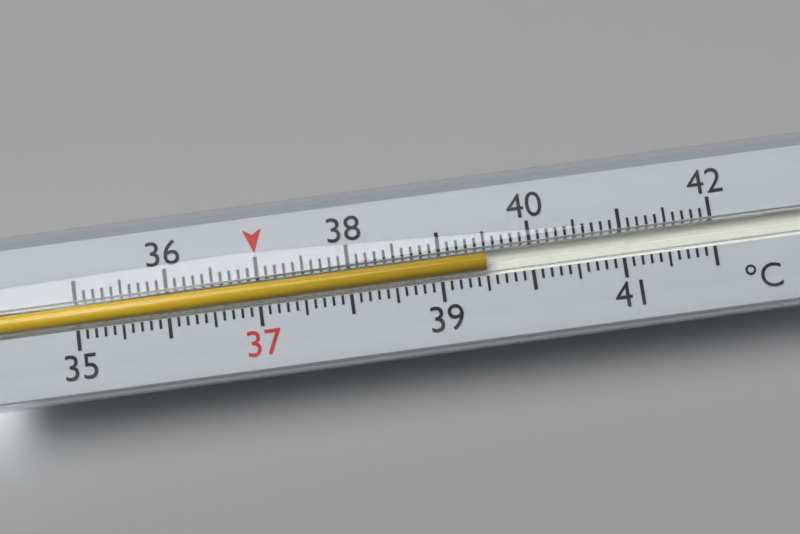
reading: 39.5 °C
